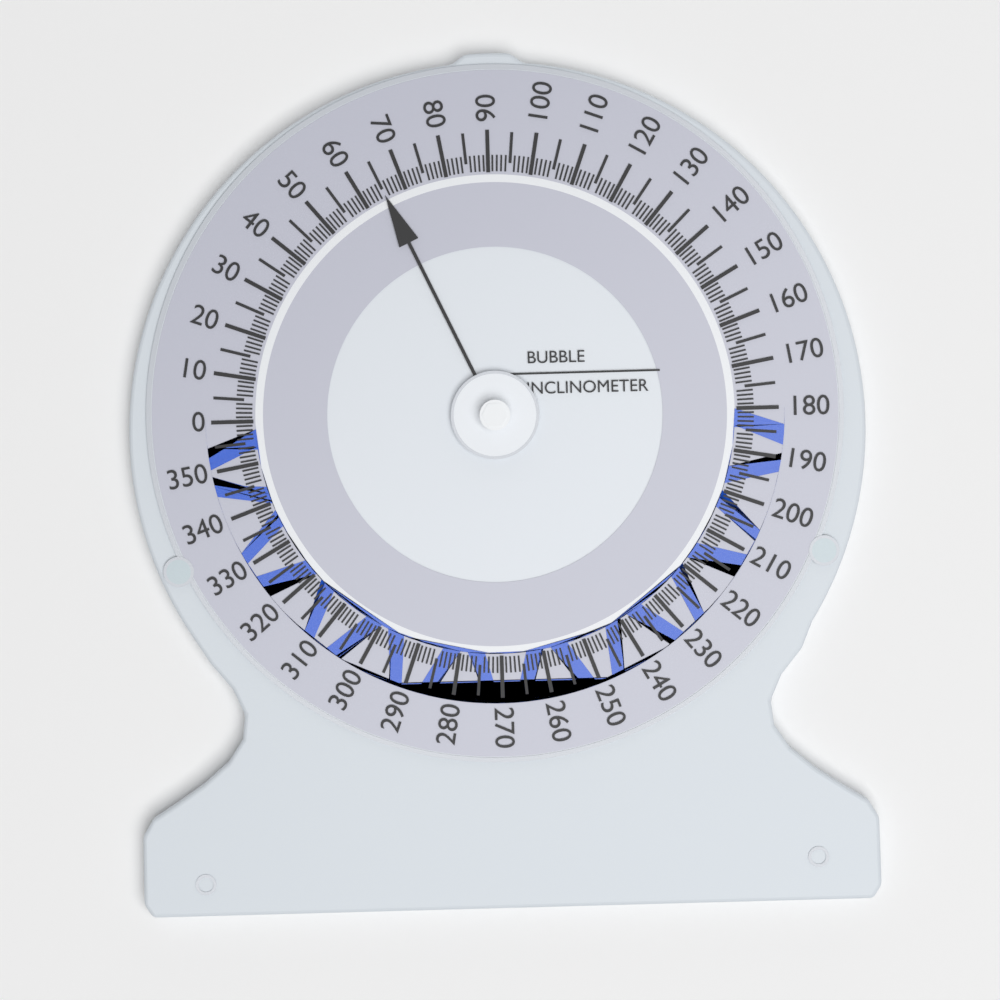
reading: 65 (no unit)
